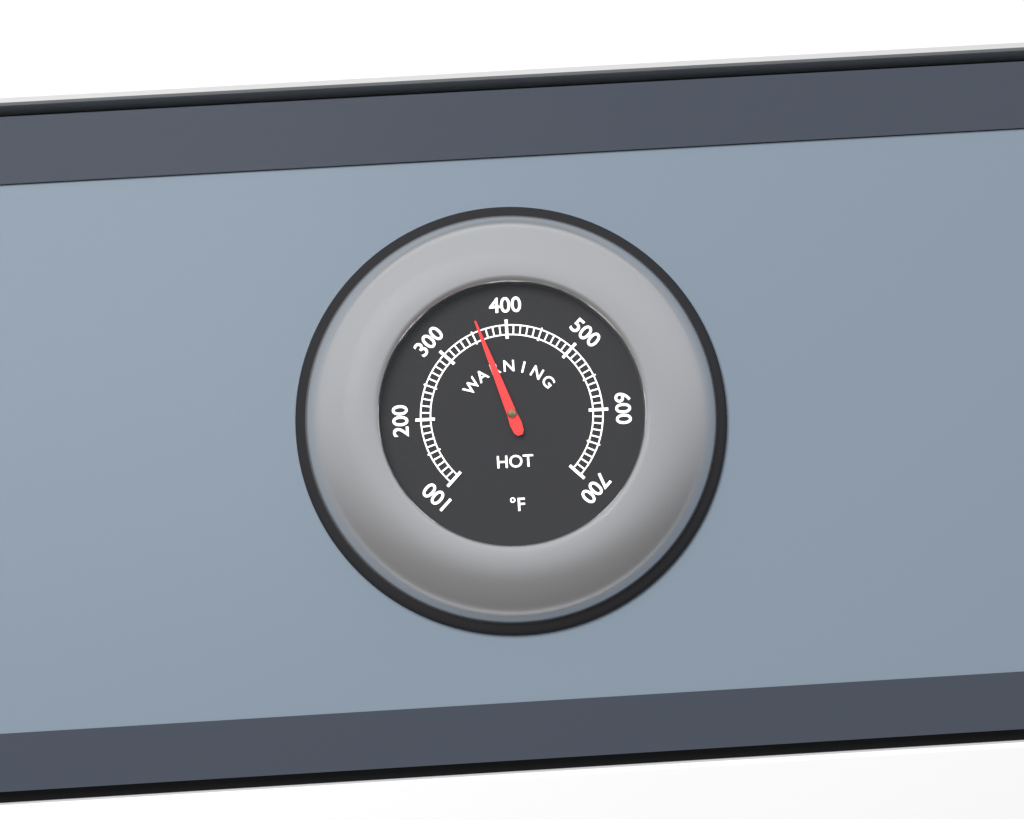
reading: 360 °F
